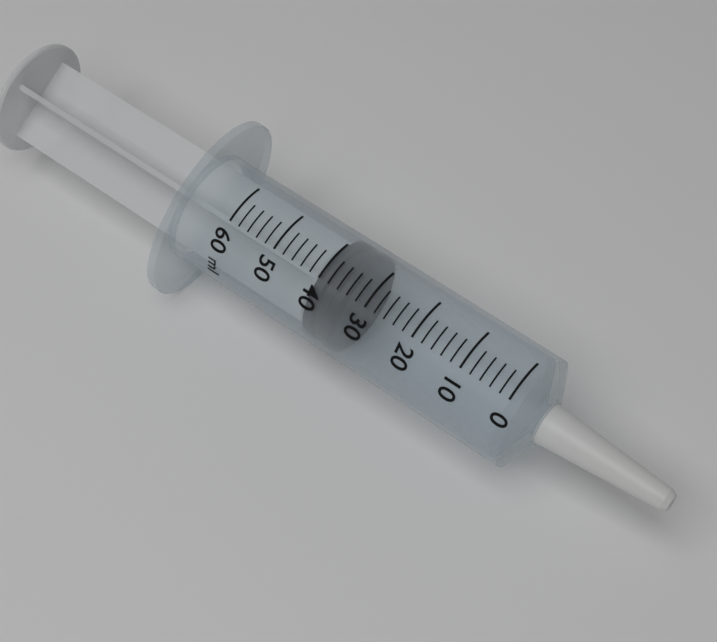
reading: 34 ml
